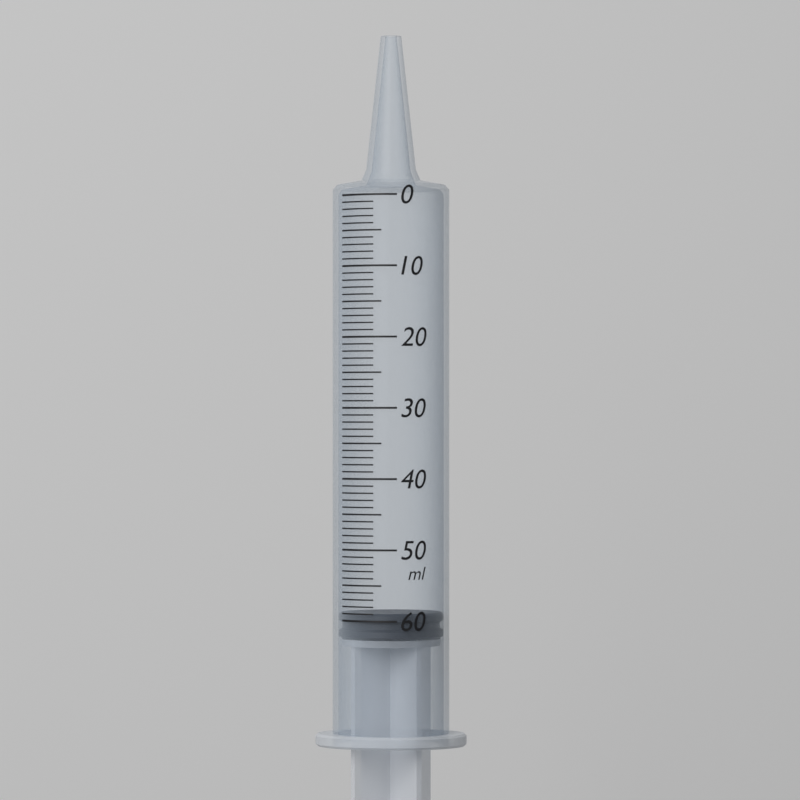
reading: 59 ml
